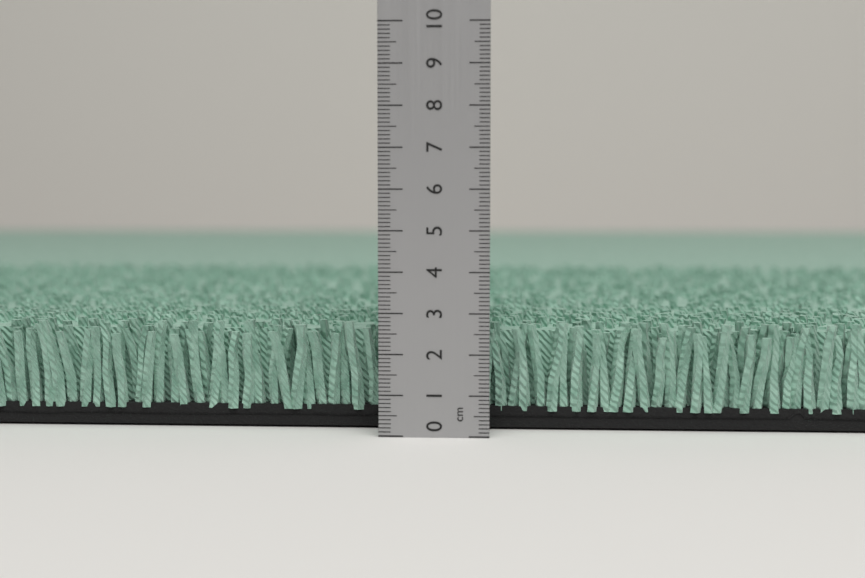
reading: 2.7 cm
